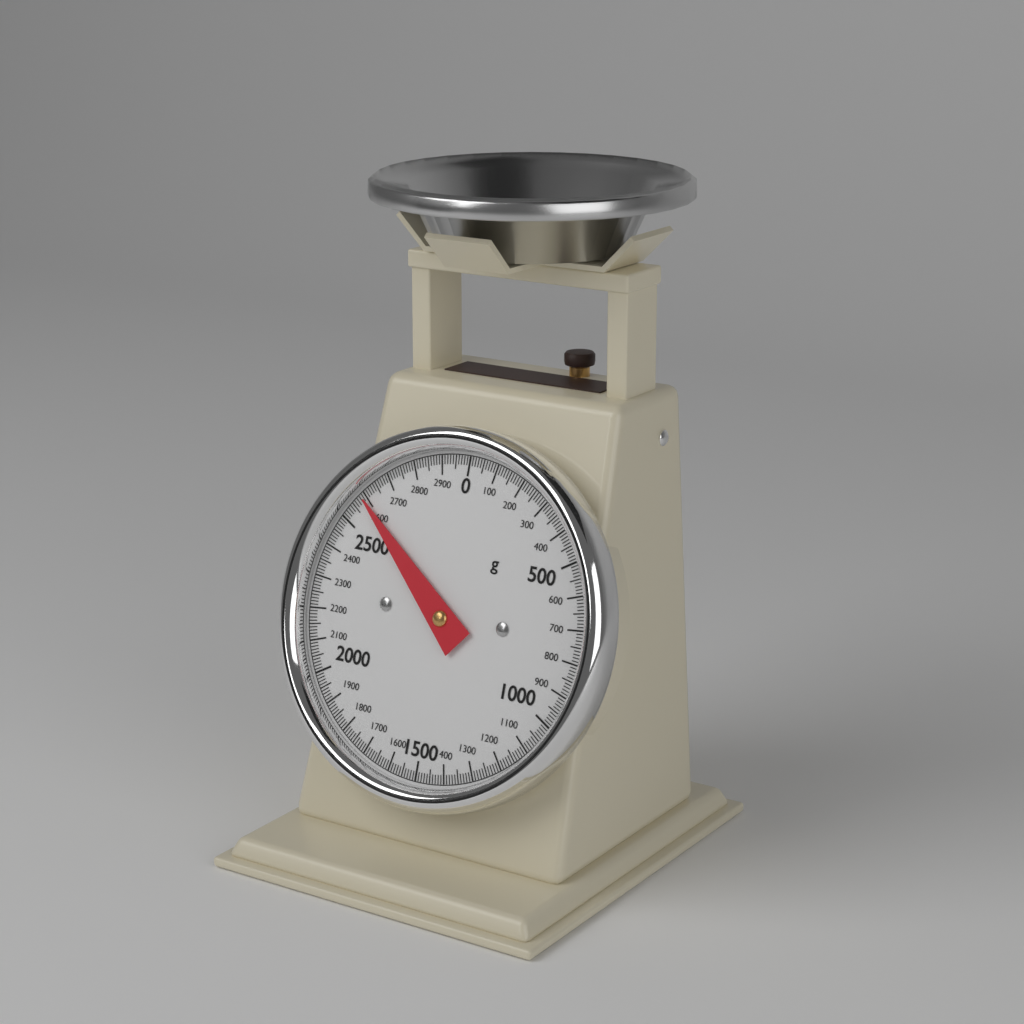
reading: 2590 g
